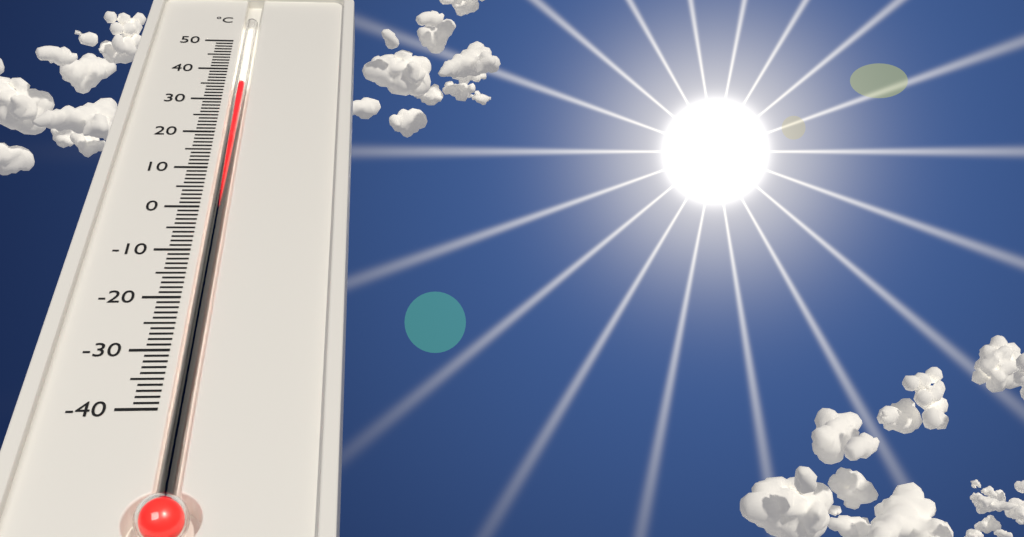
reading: 35 °C
